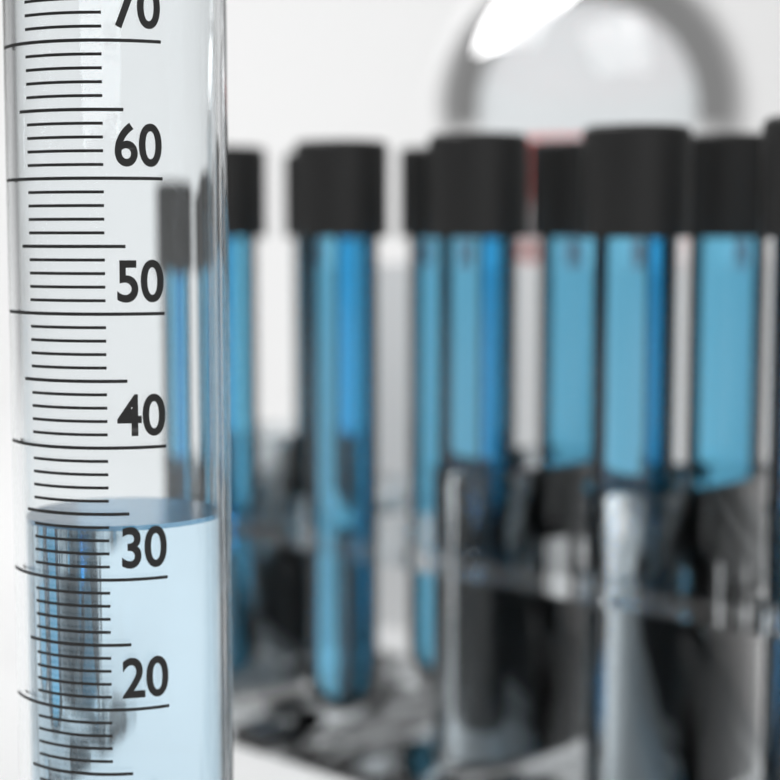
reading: 34 ml
